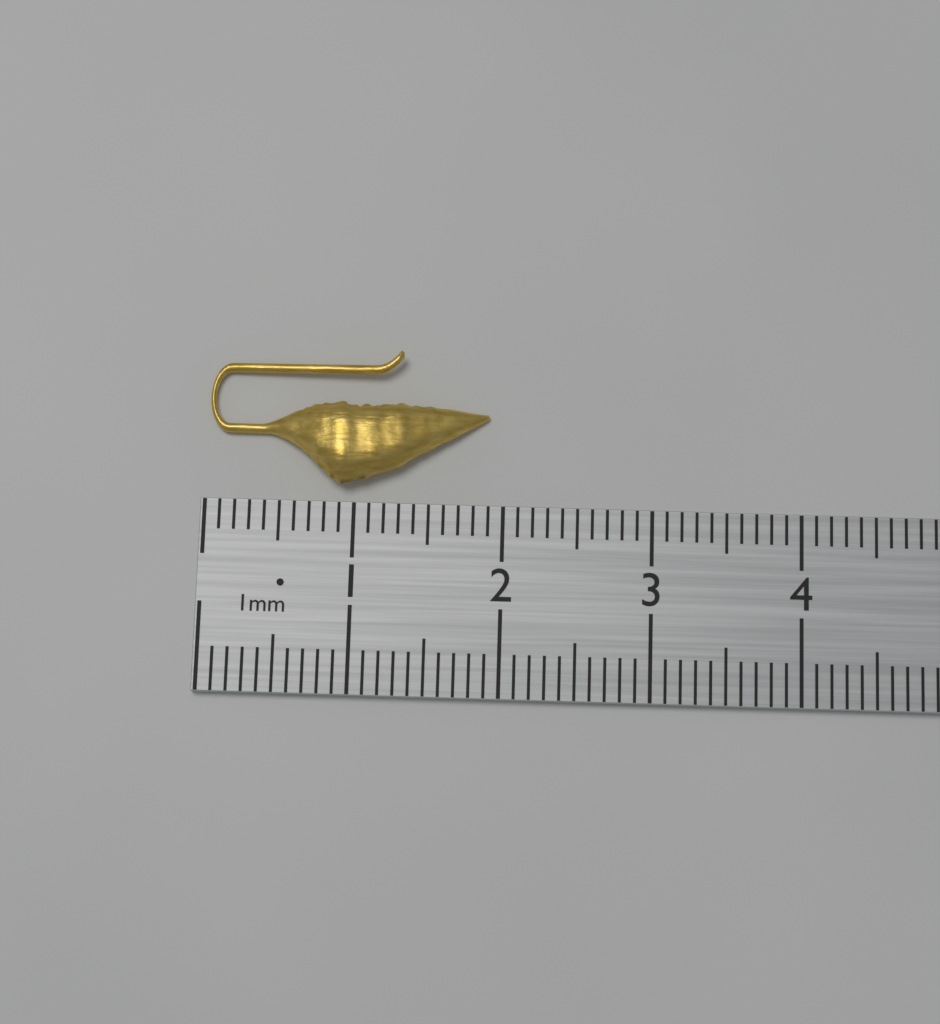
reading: 1.9 cm
